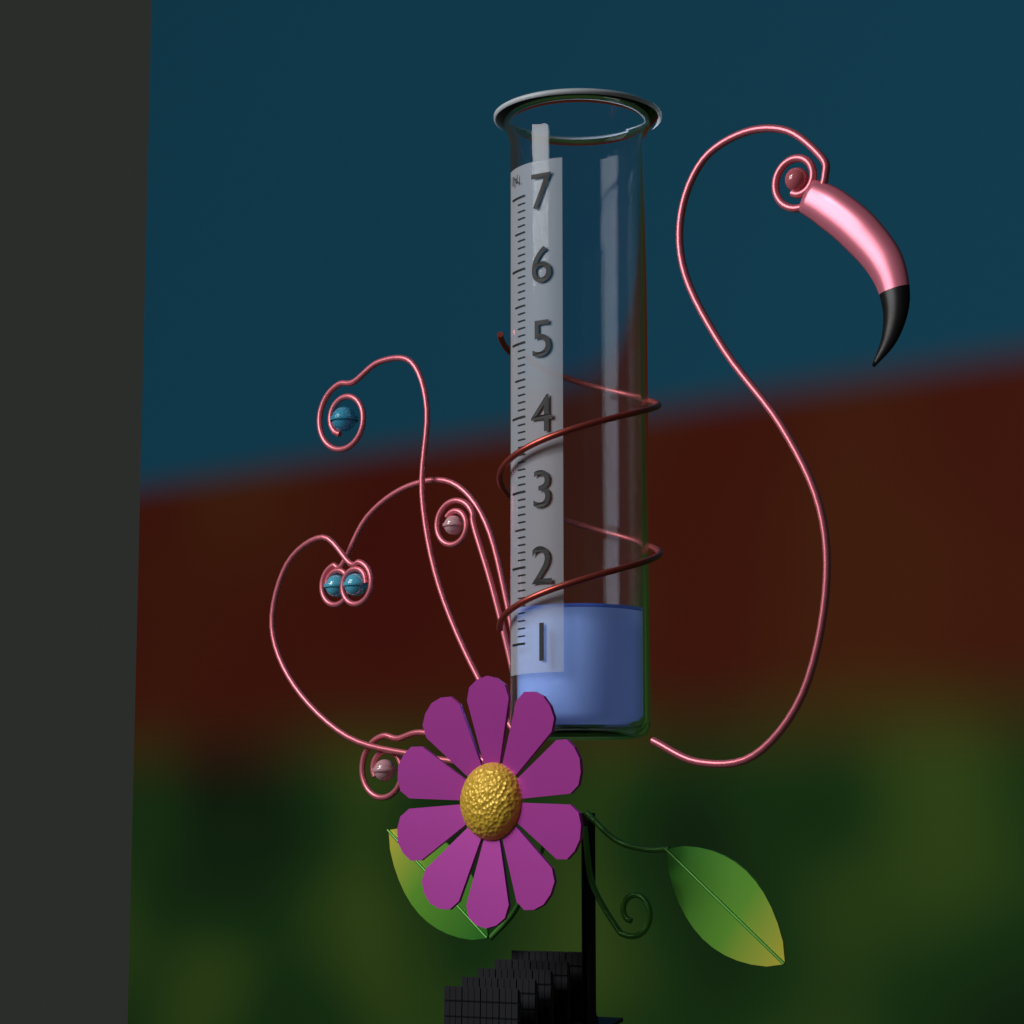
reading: 1.5 in
